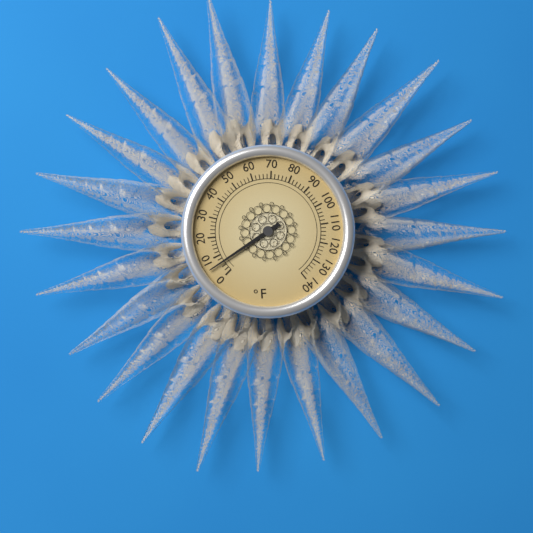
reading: 6 °F
